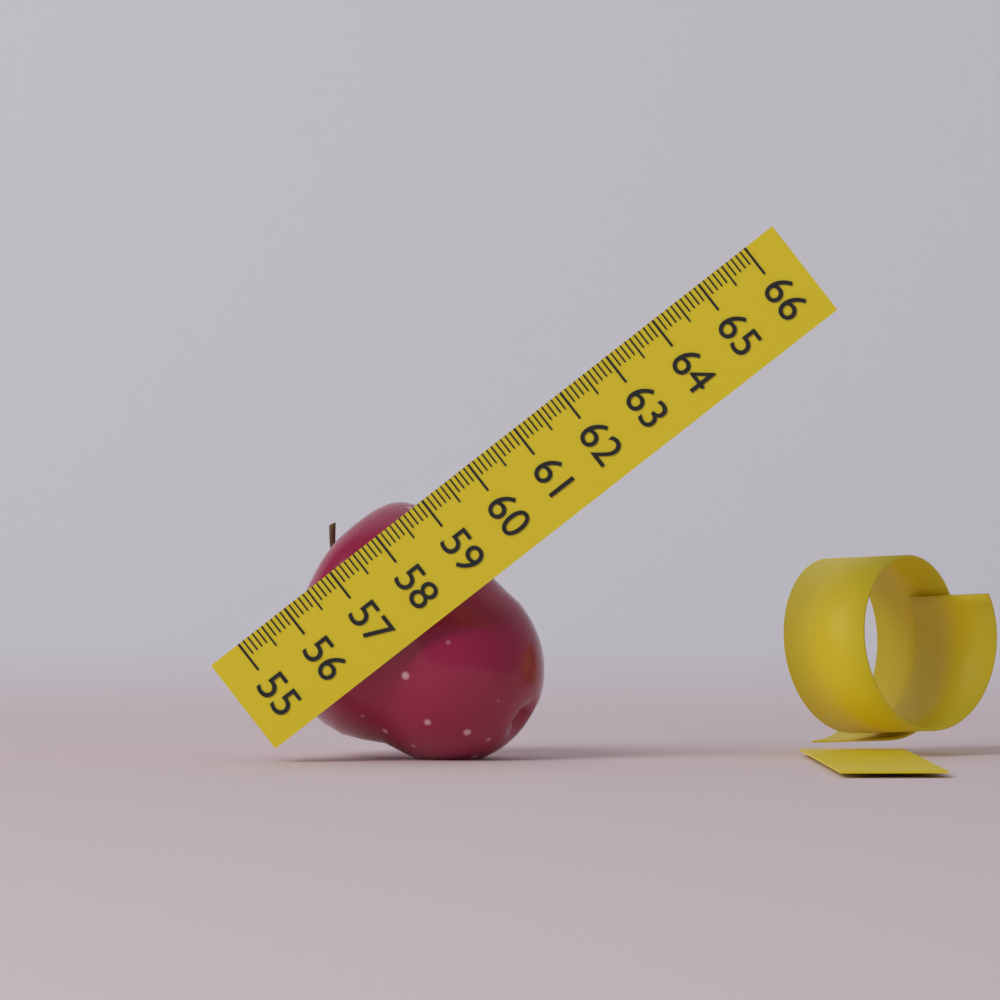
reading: 59.1 (no unit)
